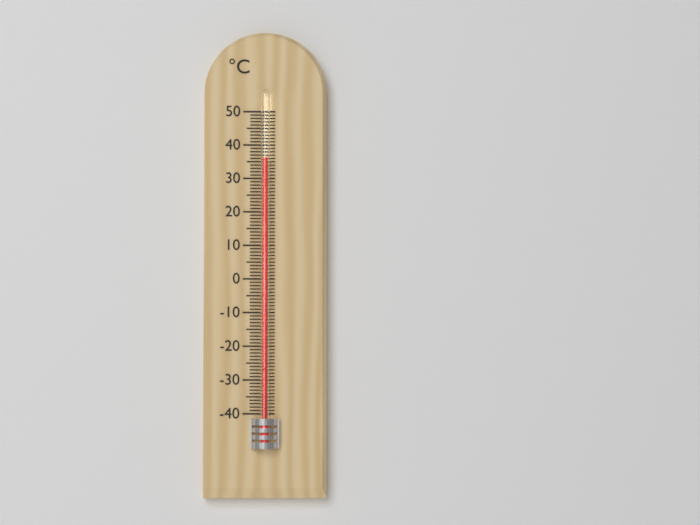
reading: 36 °C
